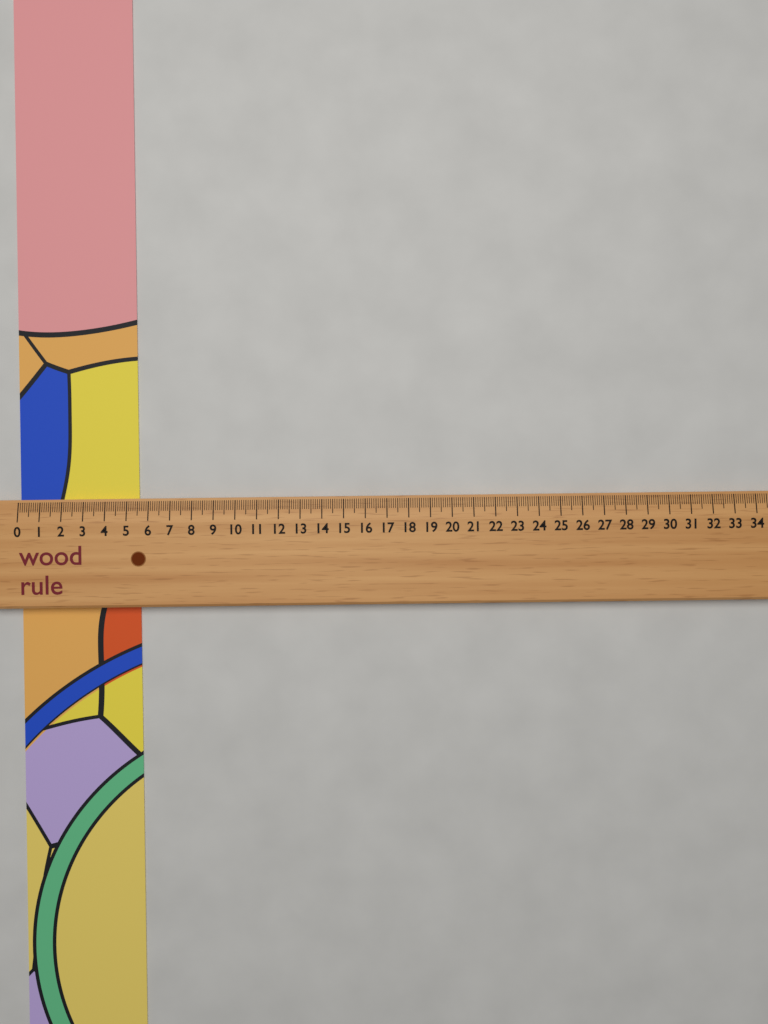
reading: 5.5 (no unit)
